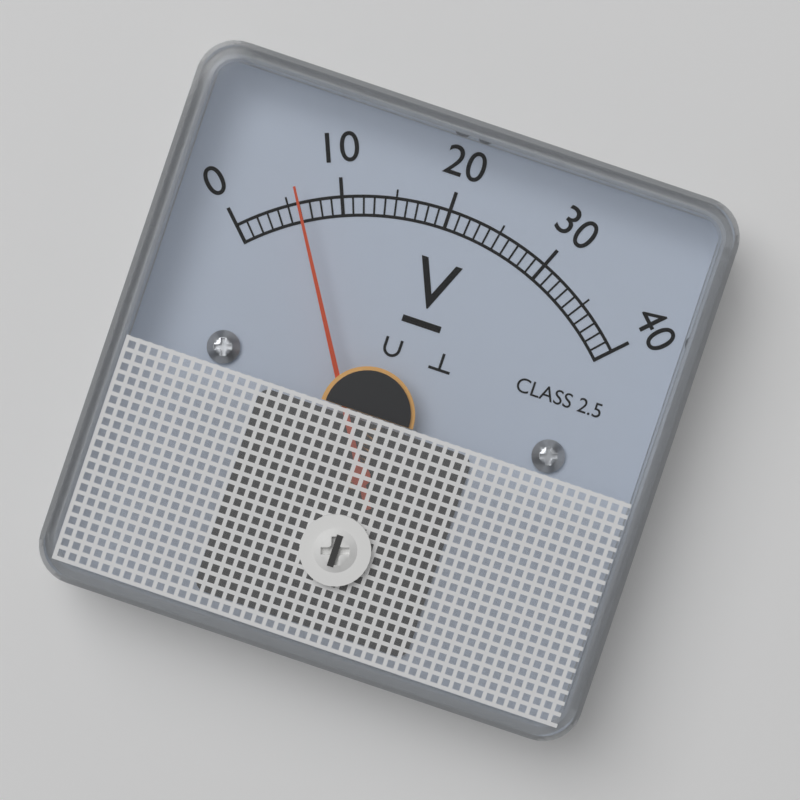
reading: 6 V
